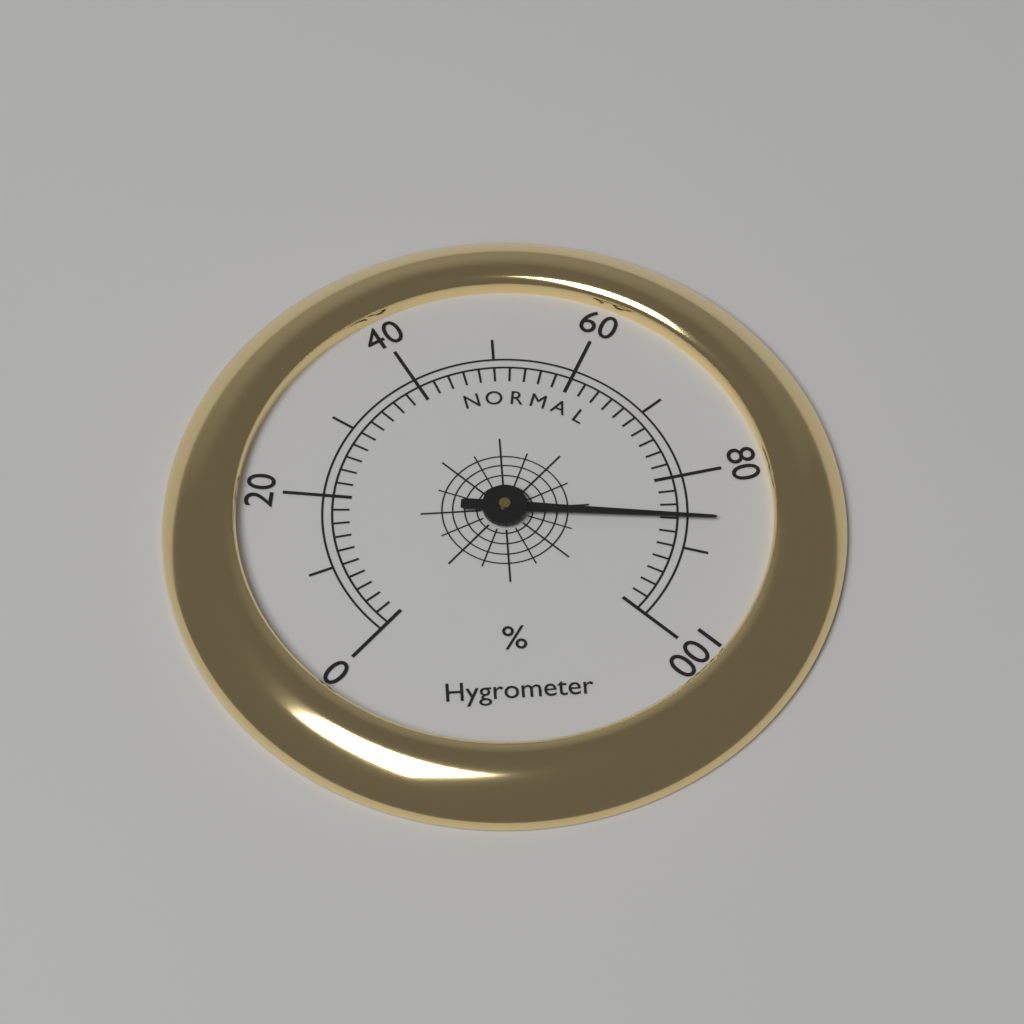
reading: 86 %
